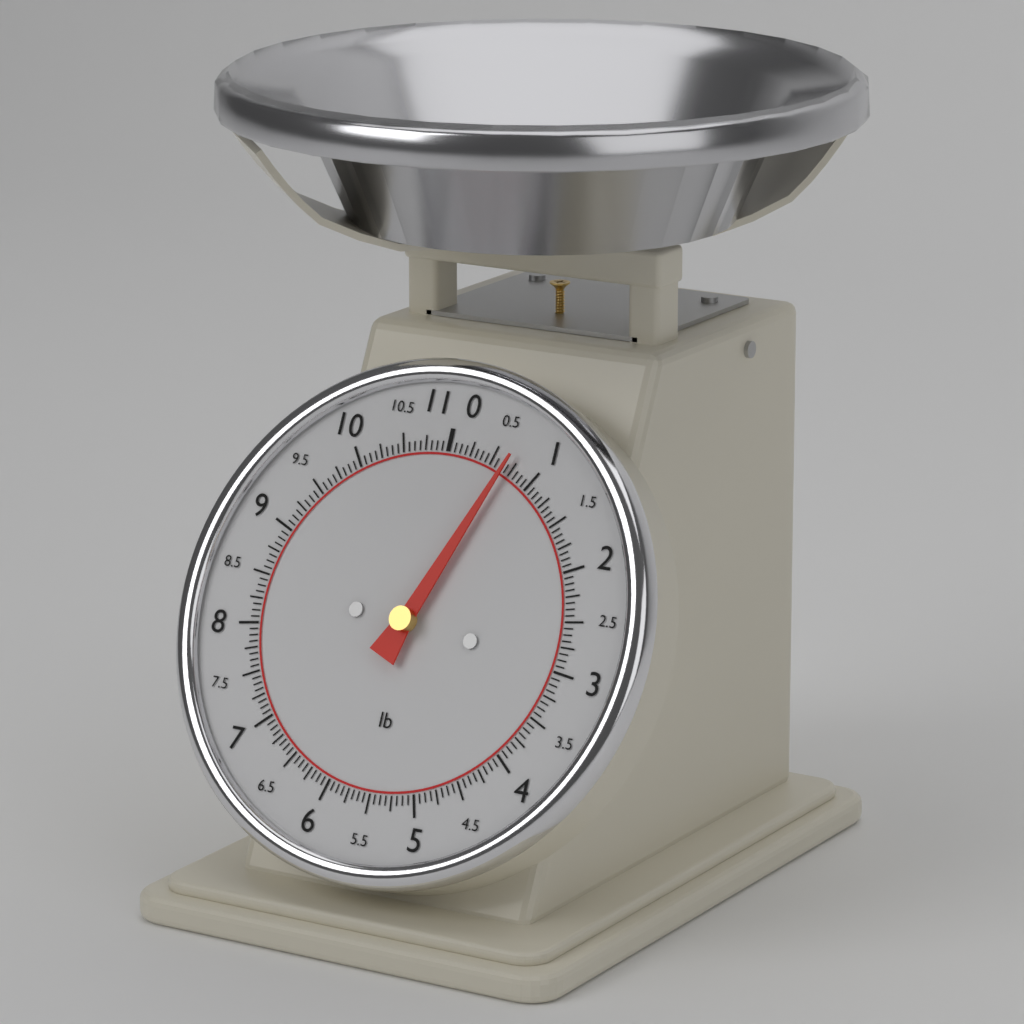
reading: 0.6875 lb
